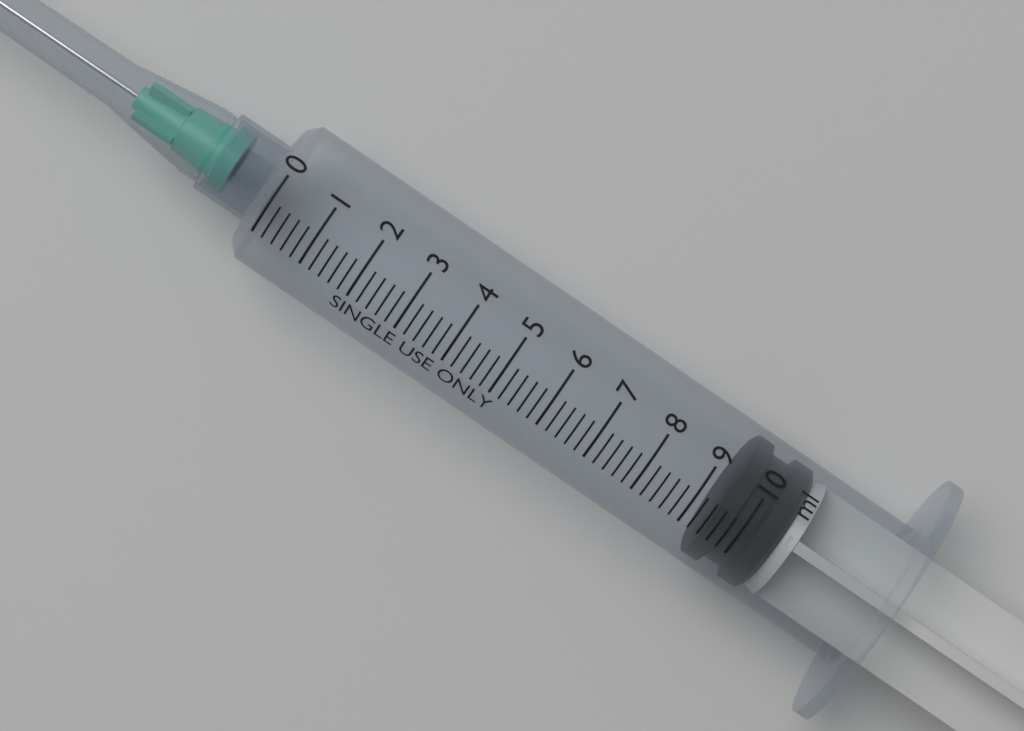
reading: 9.4 ml
